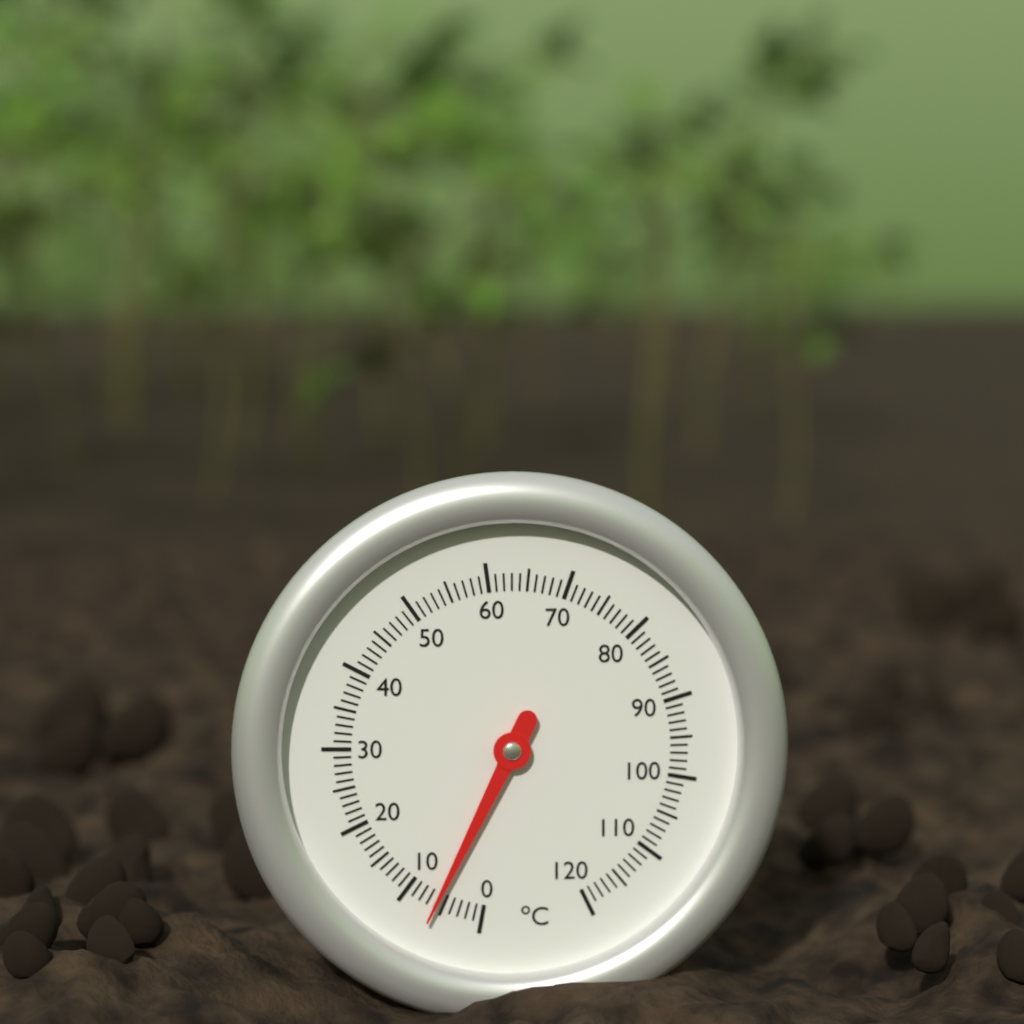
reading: 6 °C
